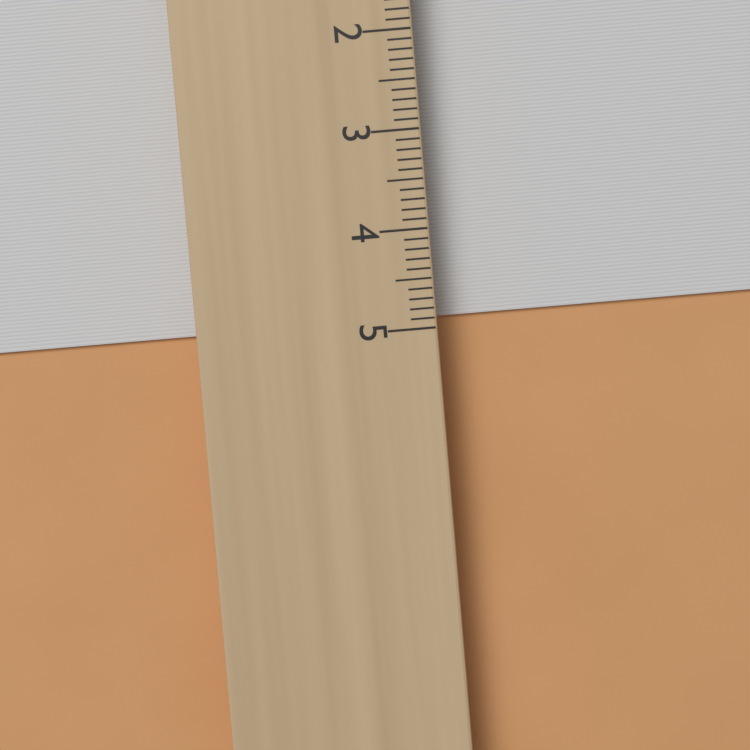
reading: 4.9 cm
